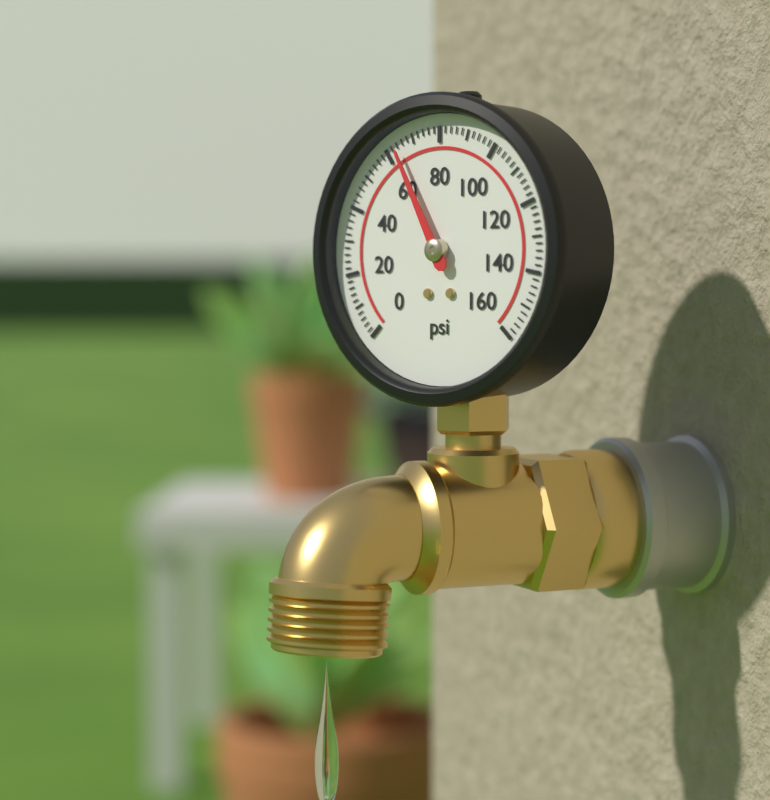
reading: 64 psi
